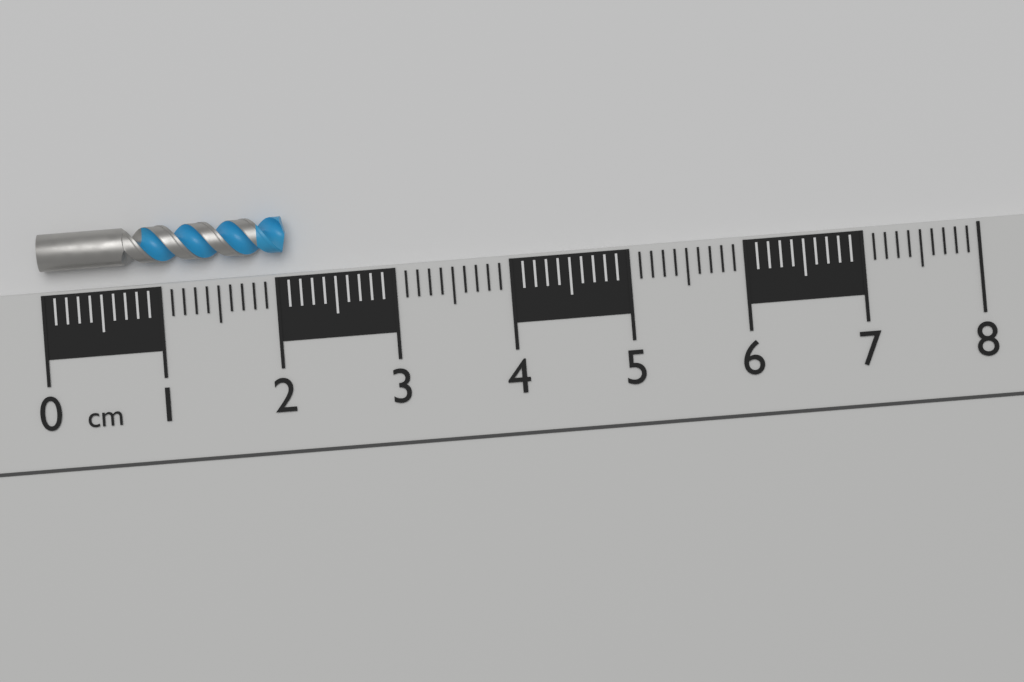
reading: 2.1 cm
